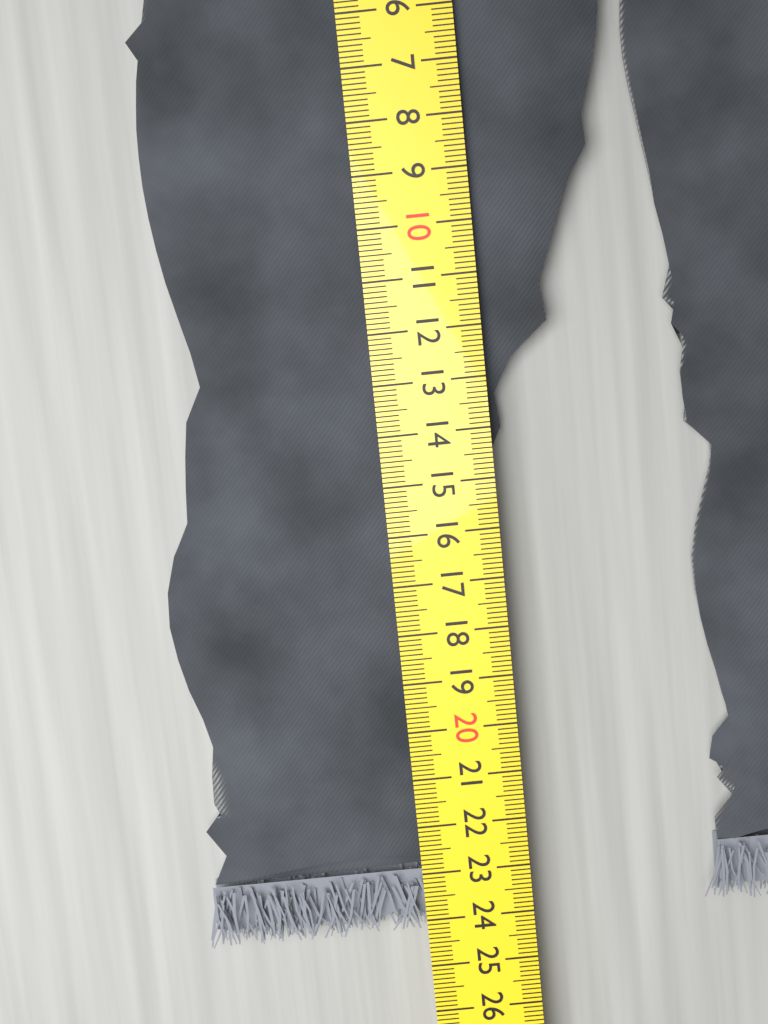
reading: 24.3 cm
